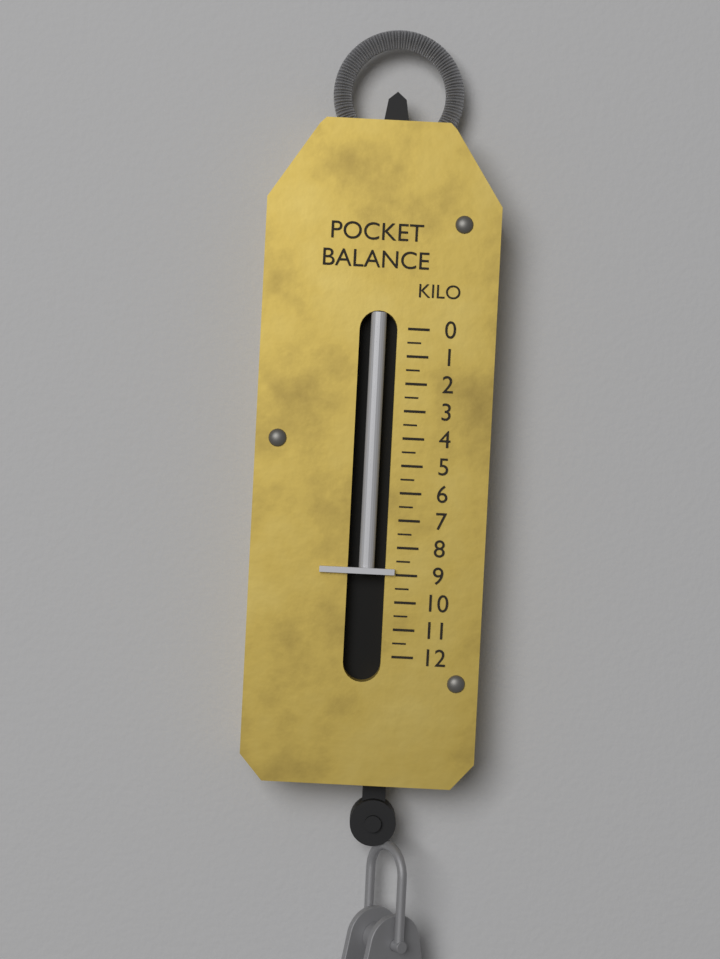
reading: 9.0 kg
